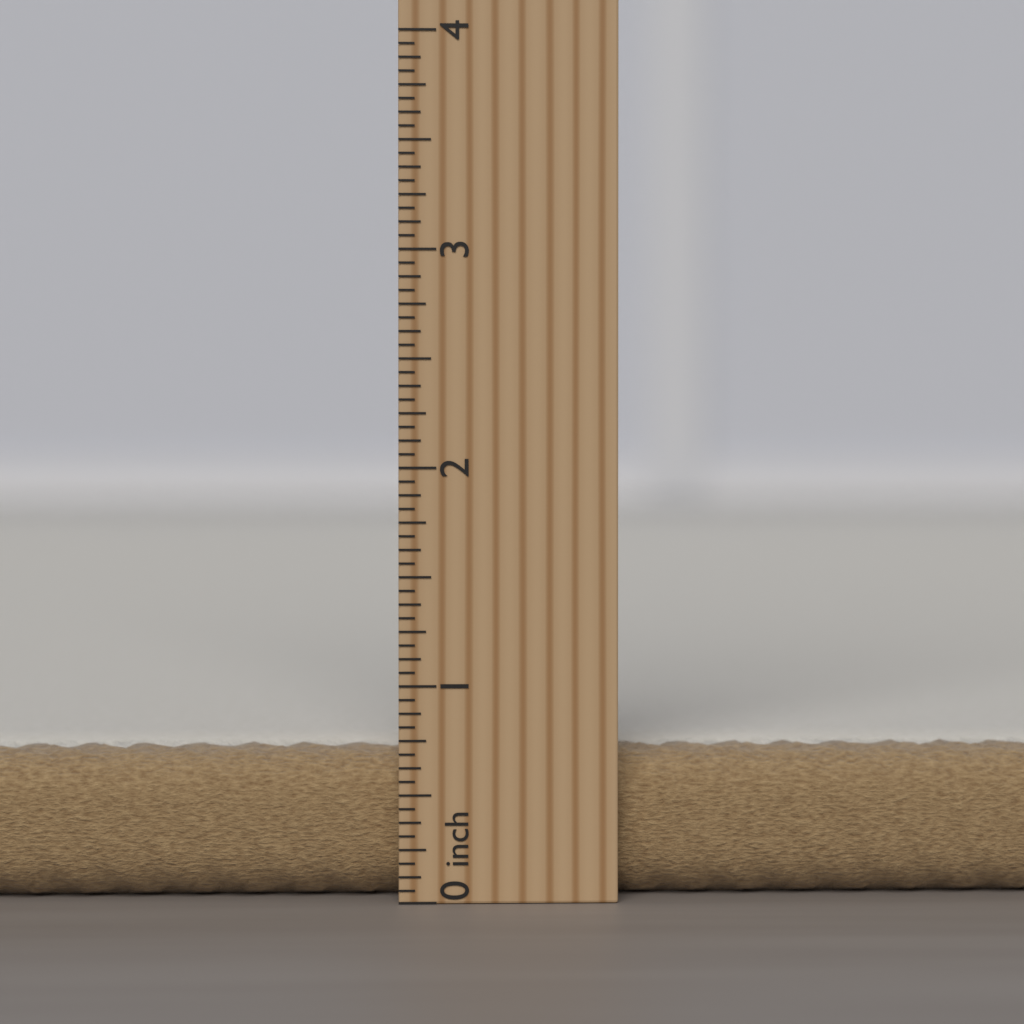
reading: 0.6875 inch
